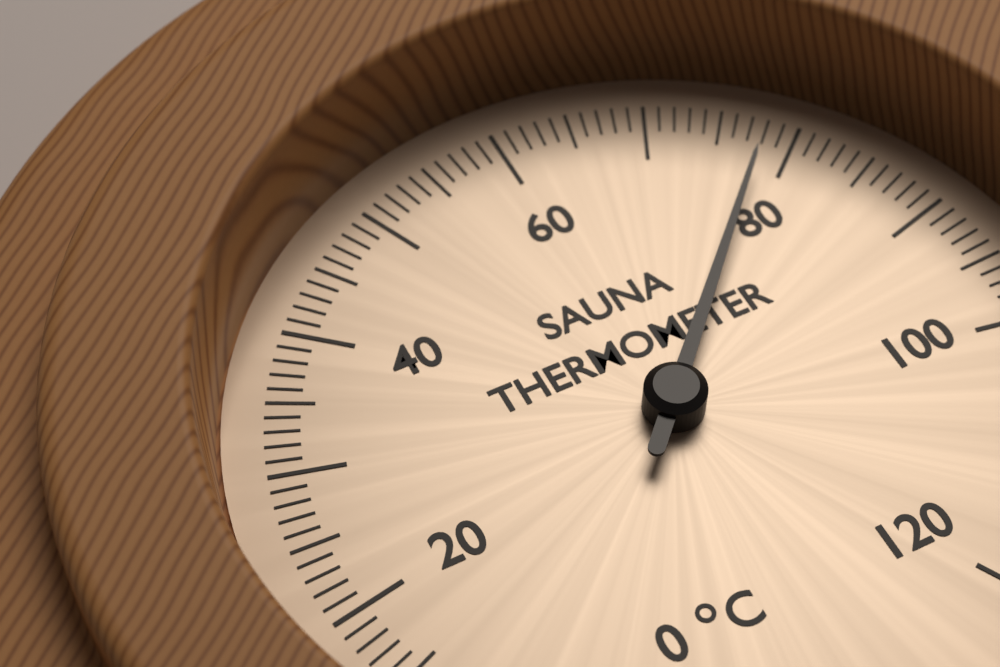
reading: 78 °C
